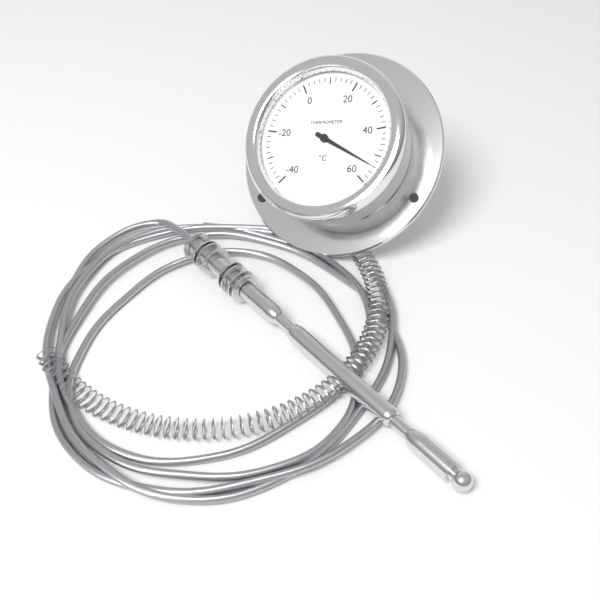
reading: 54 °C
